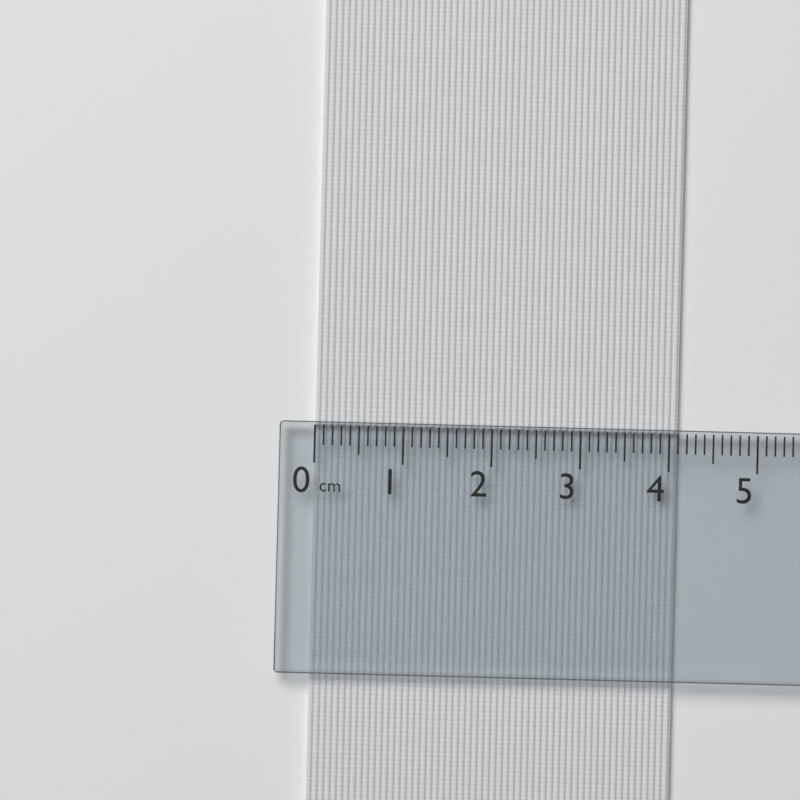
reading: 4.1 cm
